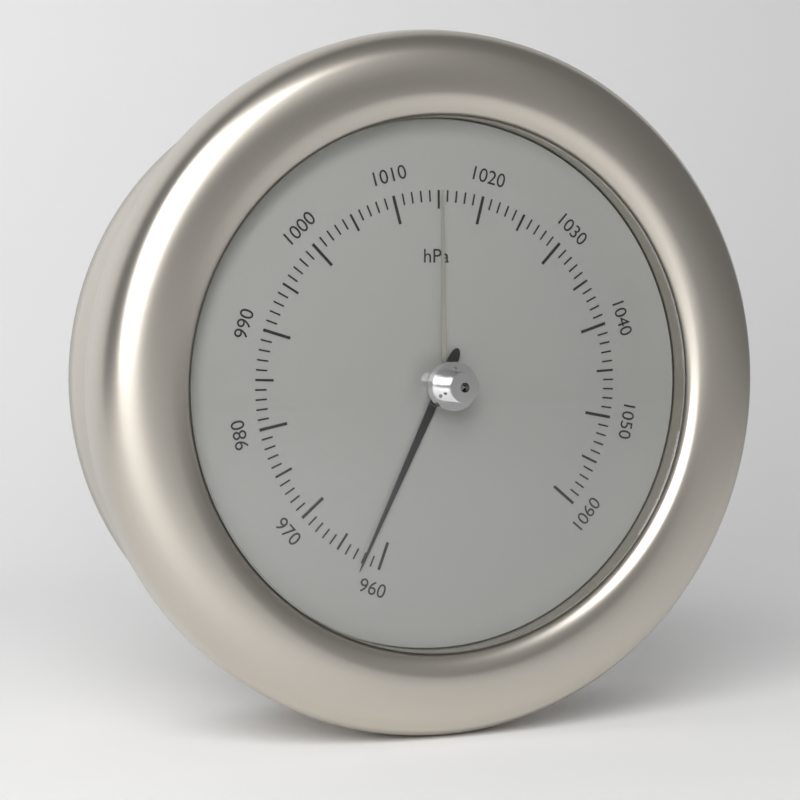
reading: 962 hPa
